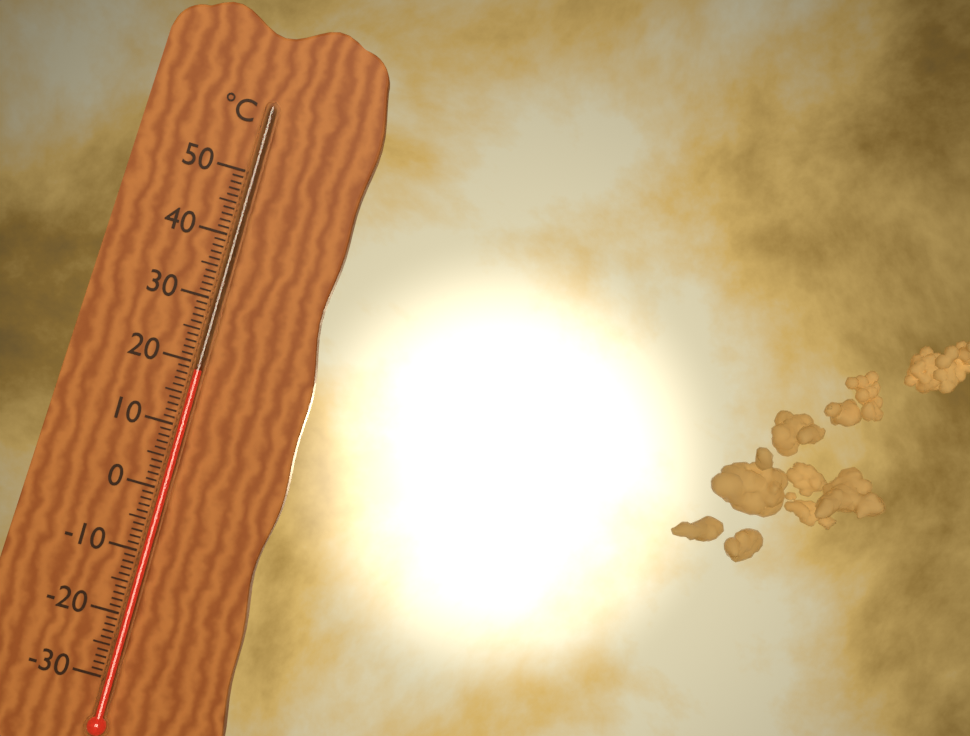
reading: 19 °C
